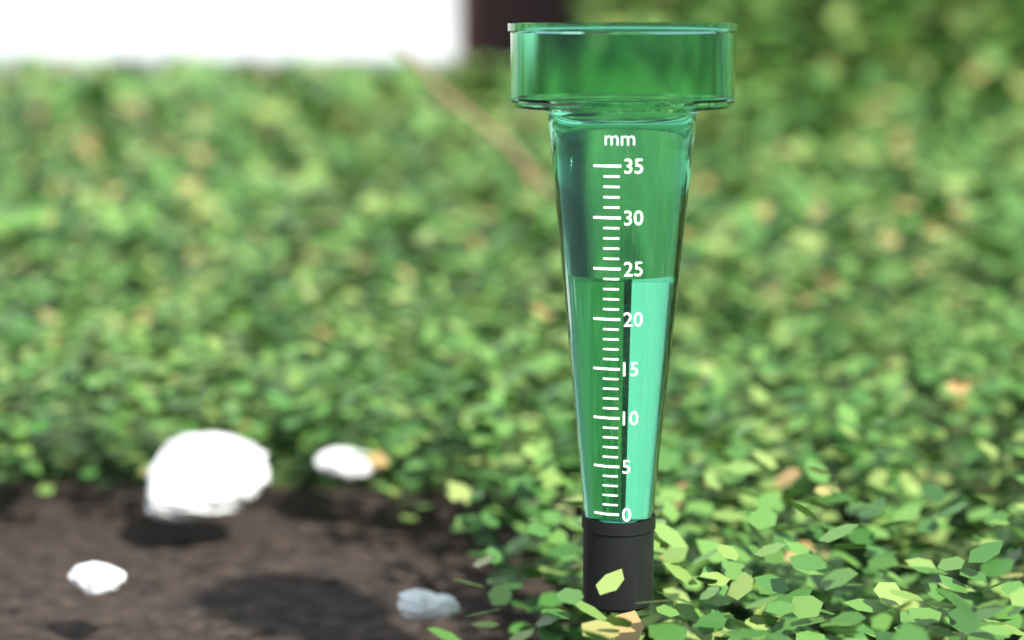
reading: 24 mm
